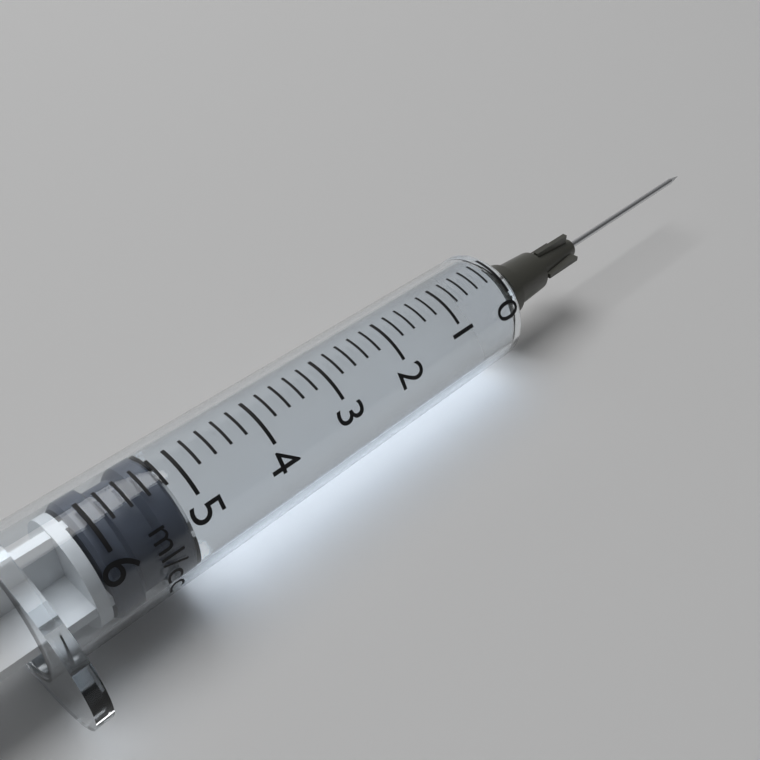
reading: 5.2 ml
